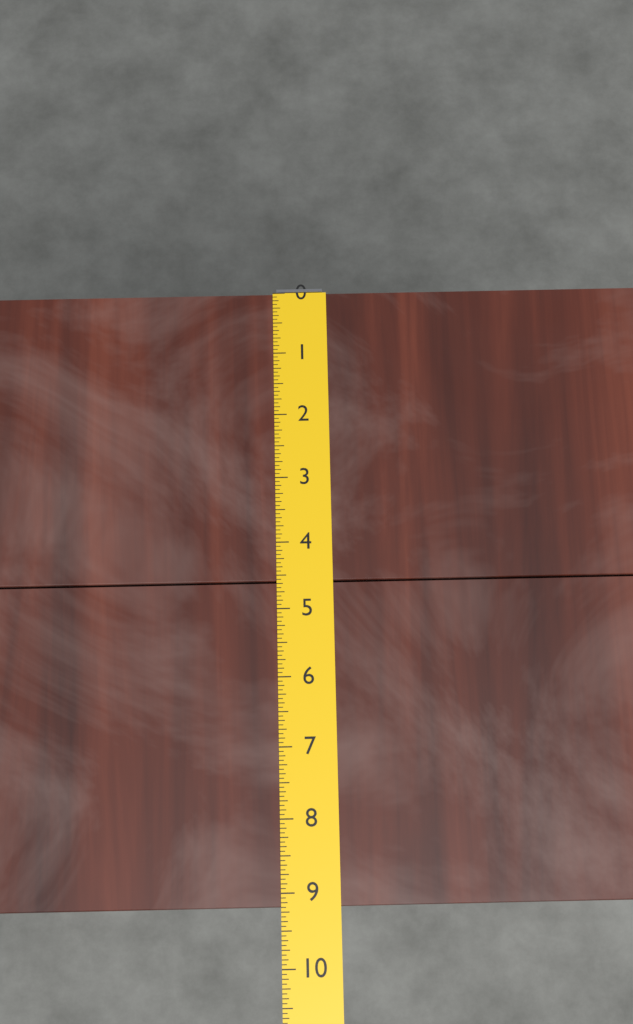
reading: 9.1875 (no unit)
